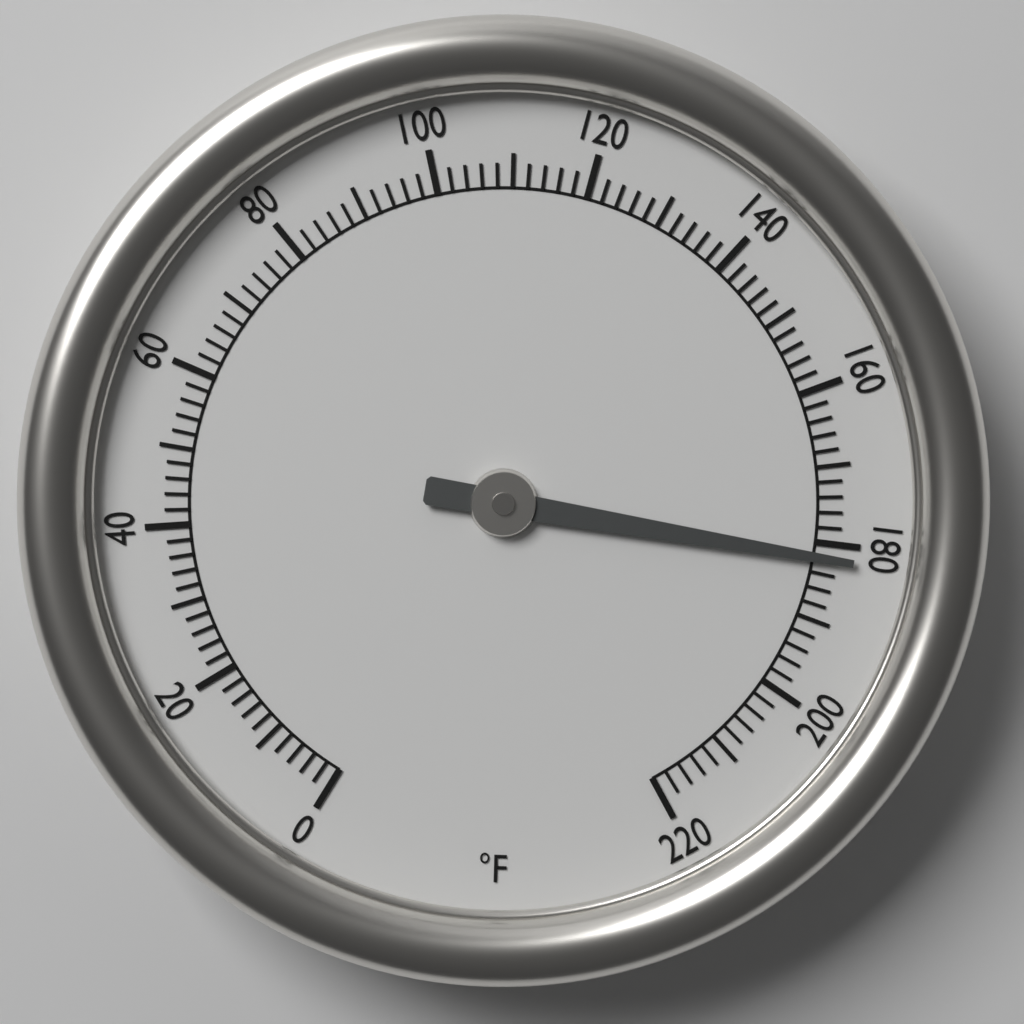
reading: 182 °F
